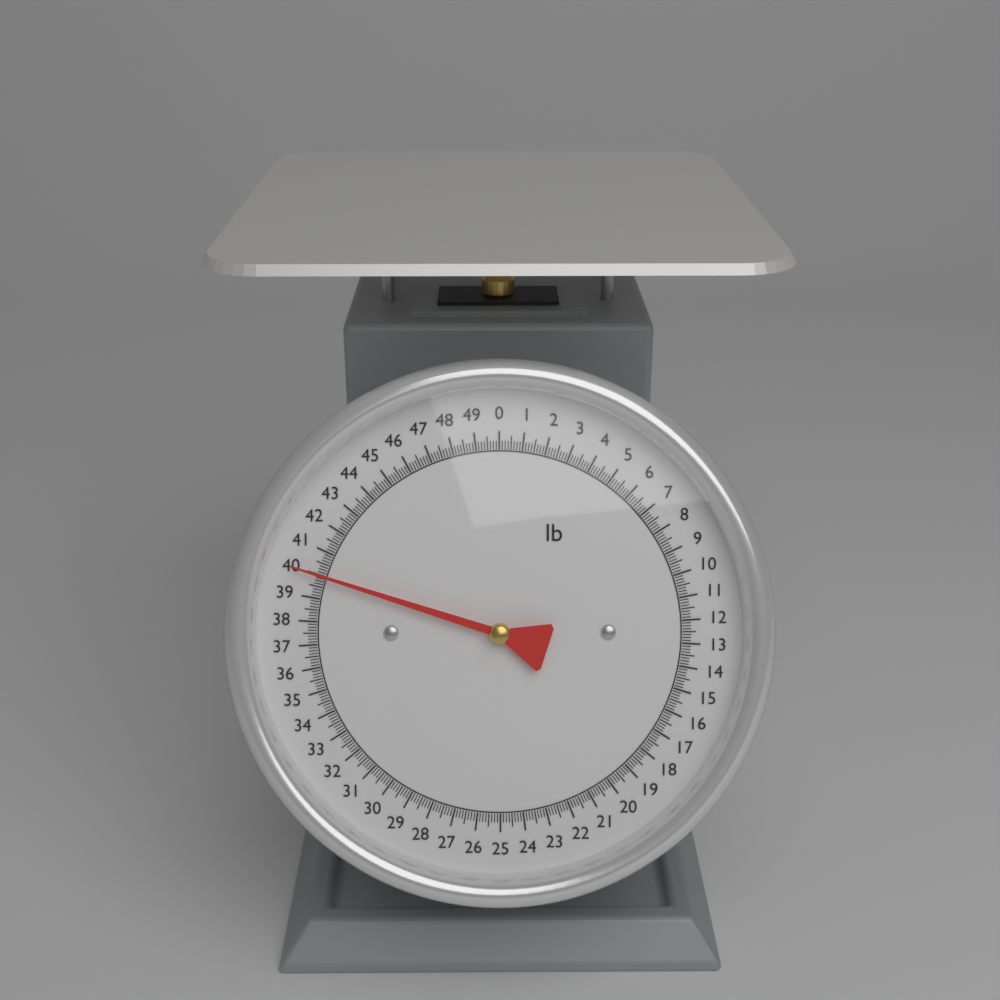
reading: 40.000 lb
